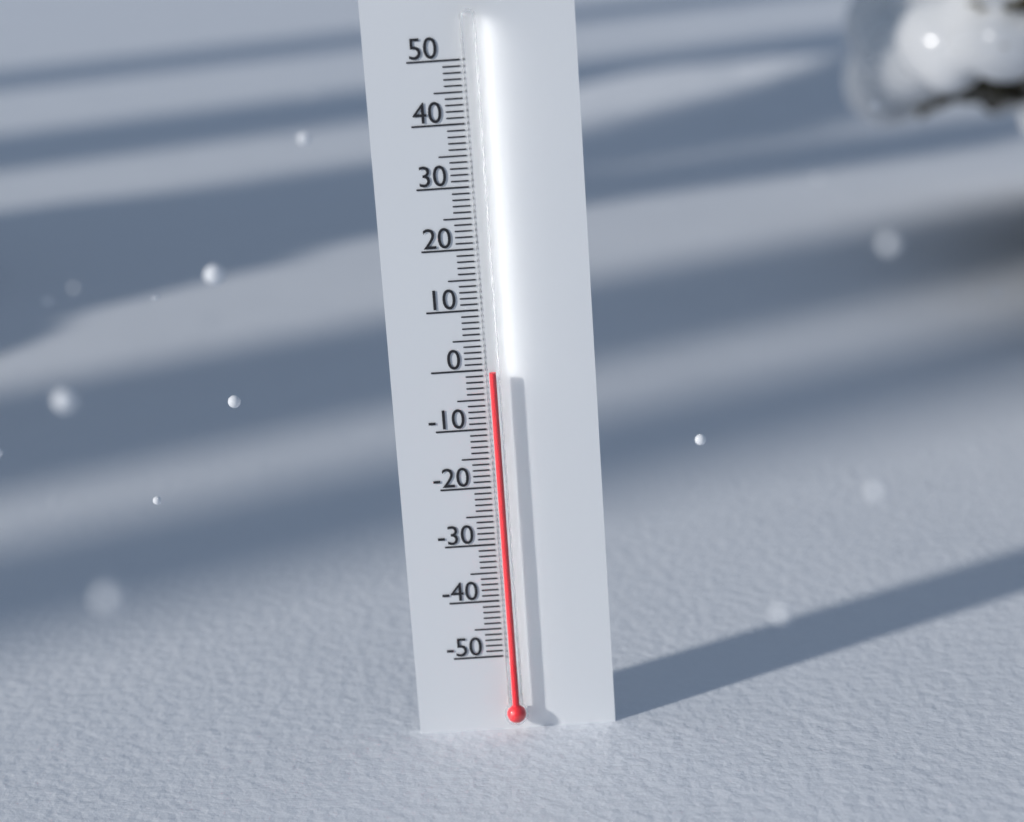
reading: 0 (no unit)
